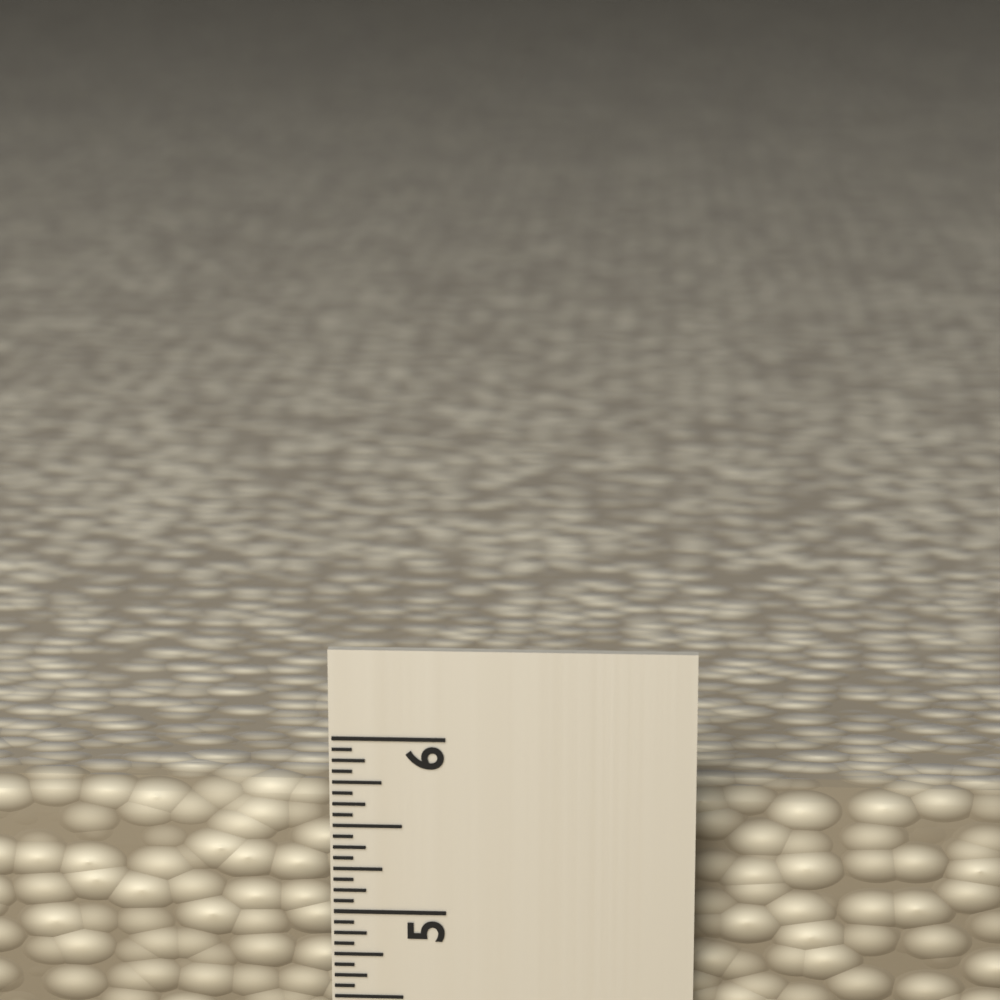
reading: 5.6250 in
